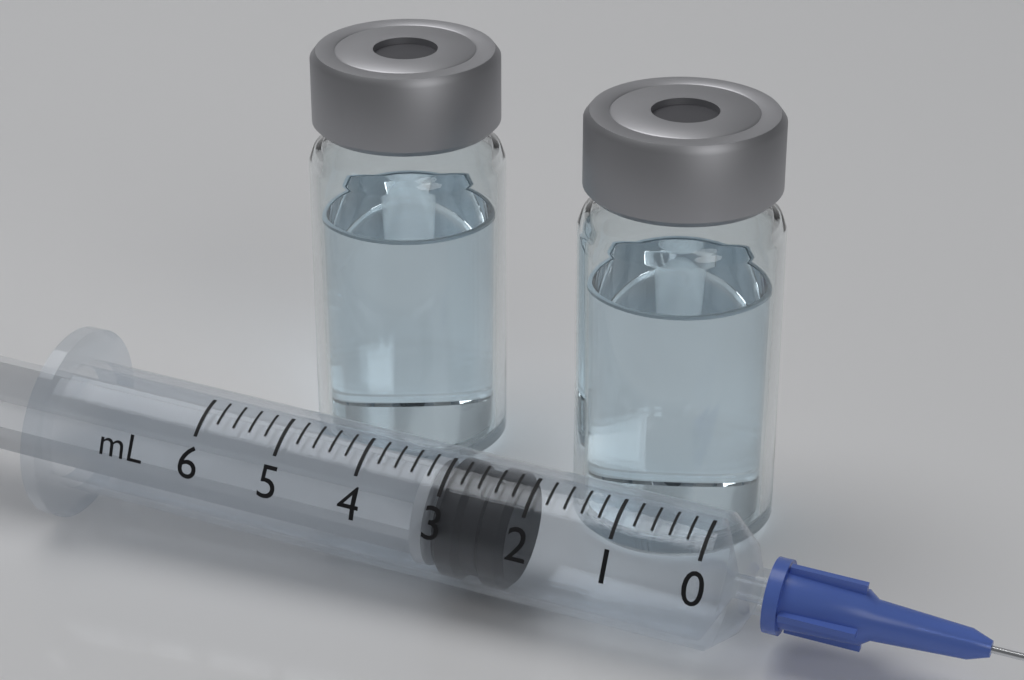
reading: 2.2 ml
